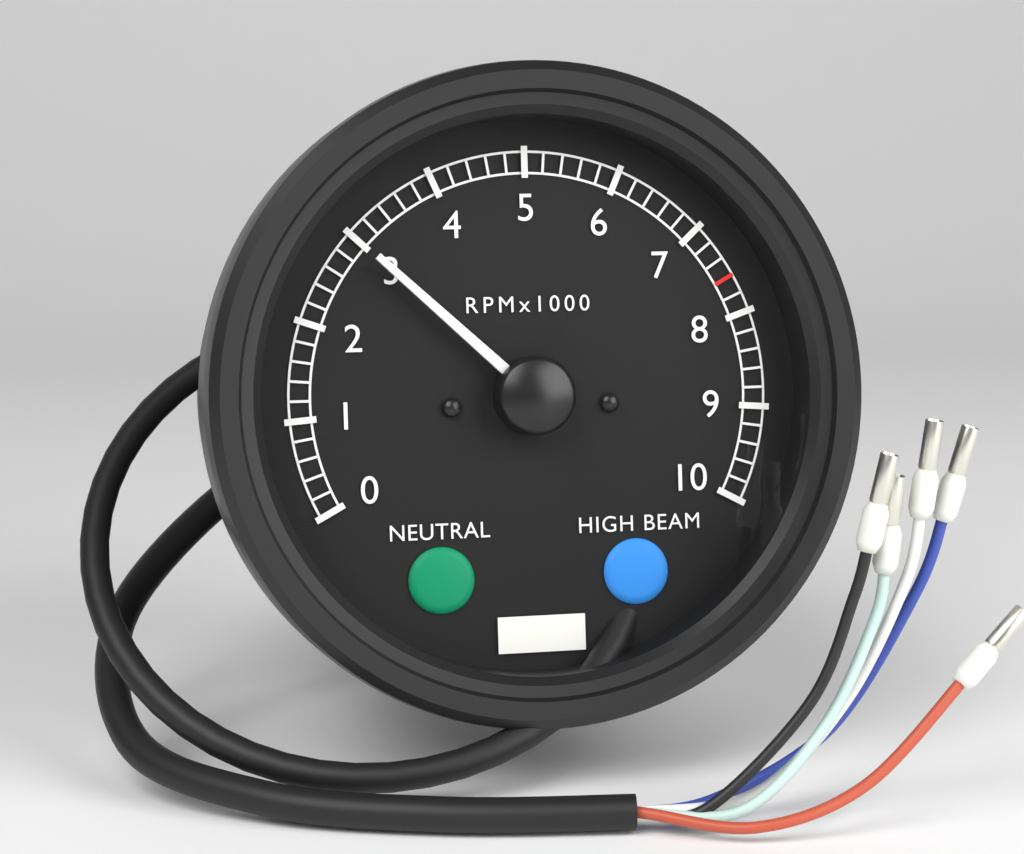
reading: 3000 RPM
